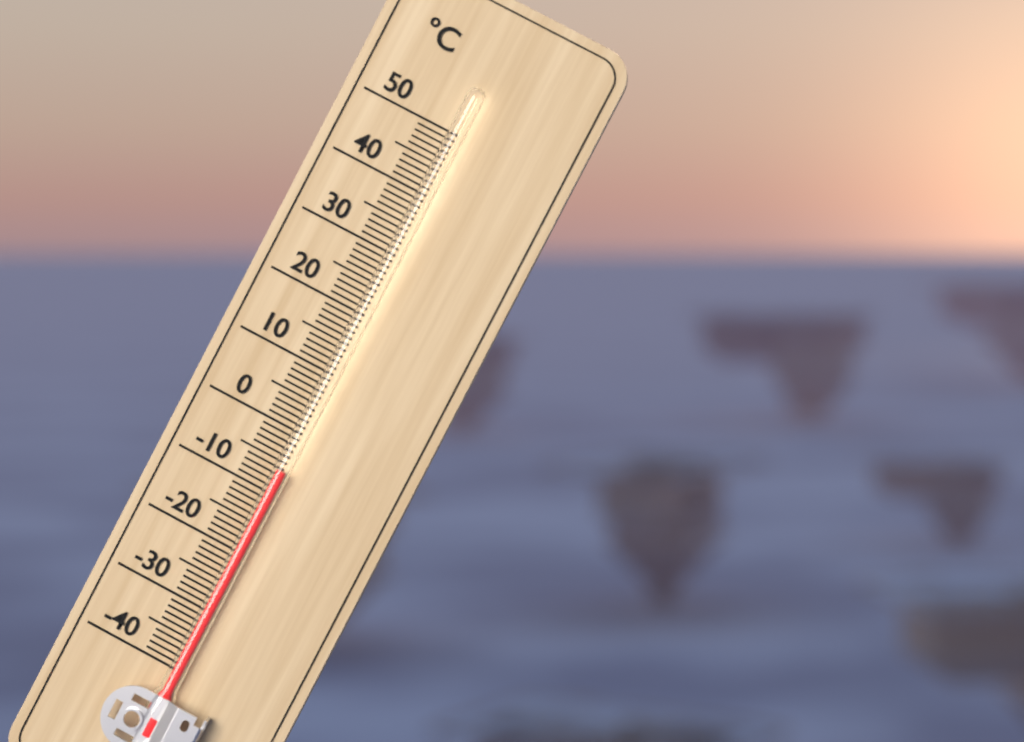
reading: -6 °C
